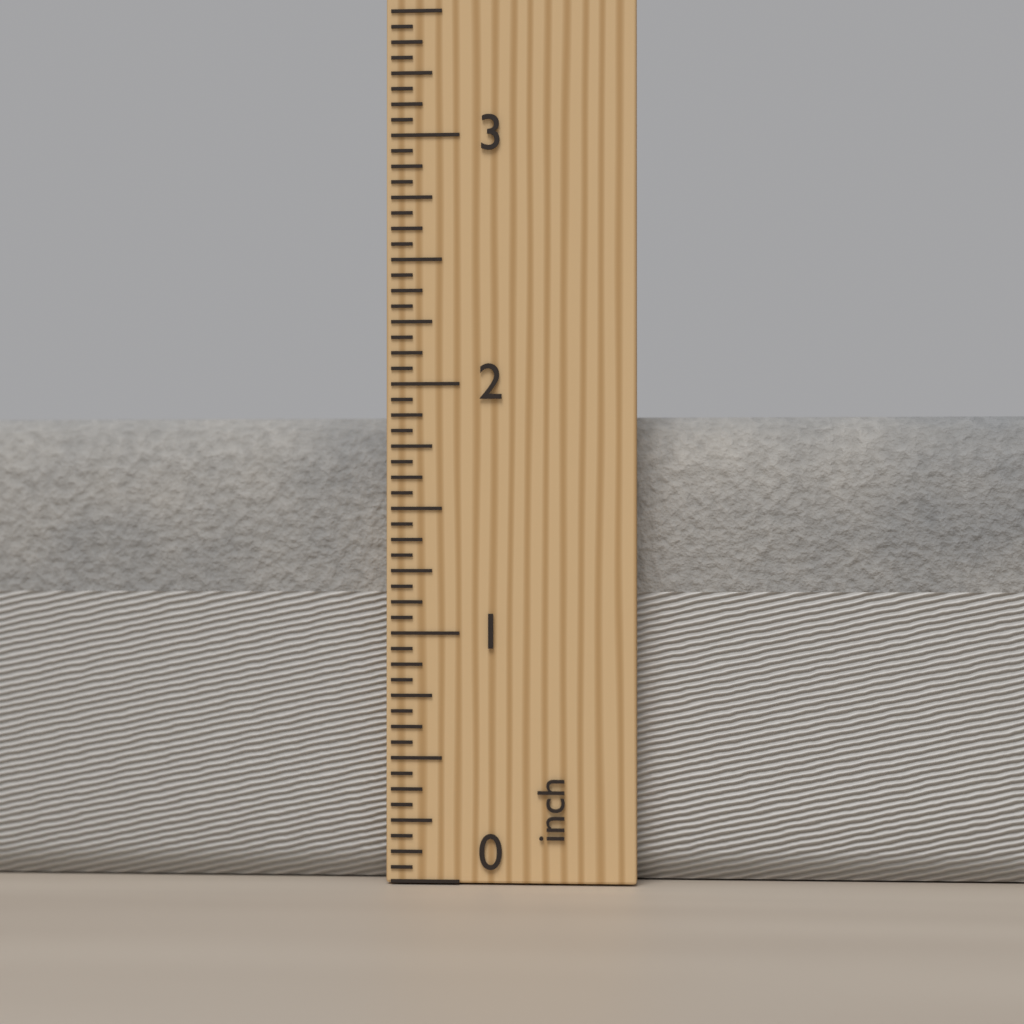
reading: 1.8750 inch
